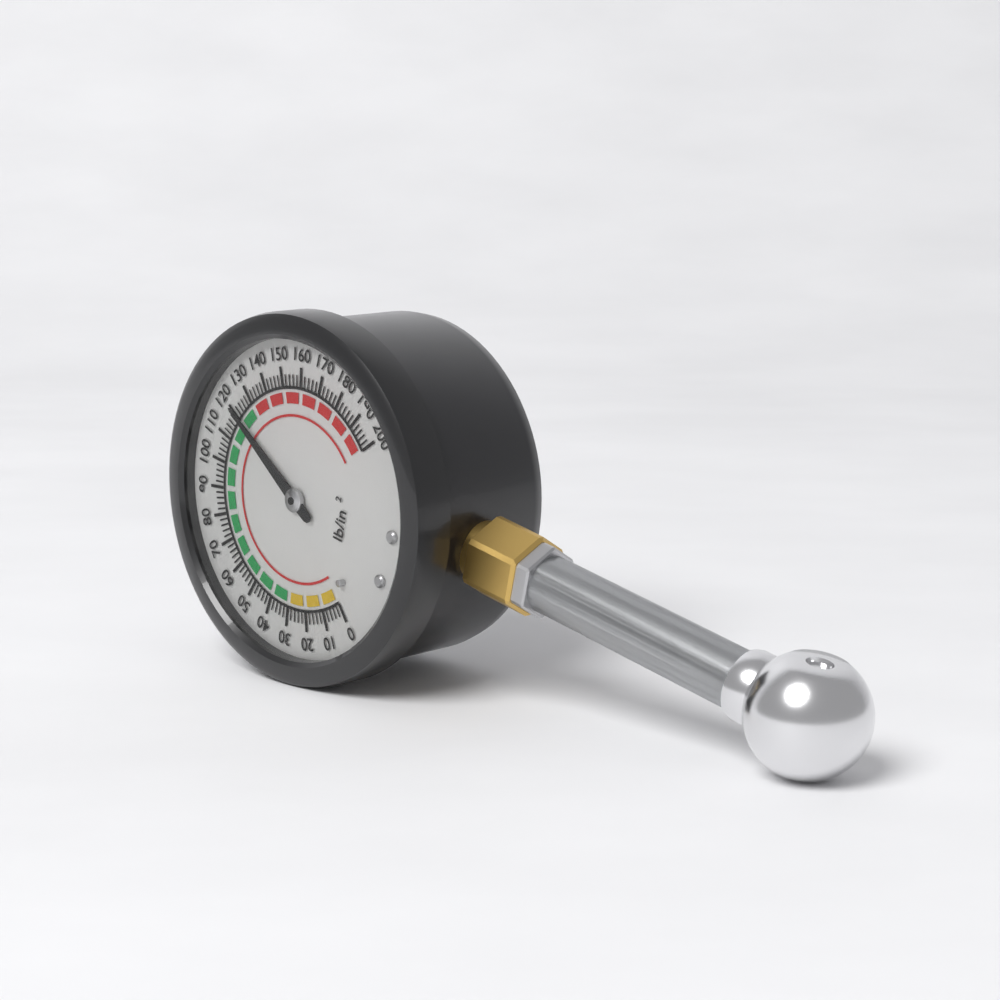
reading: 120 psi
